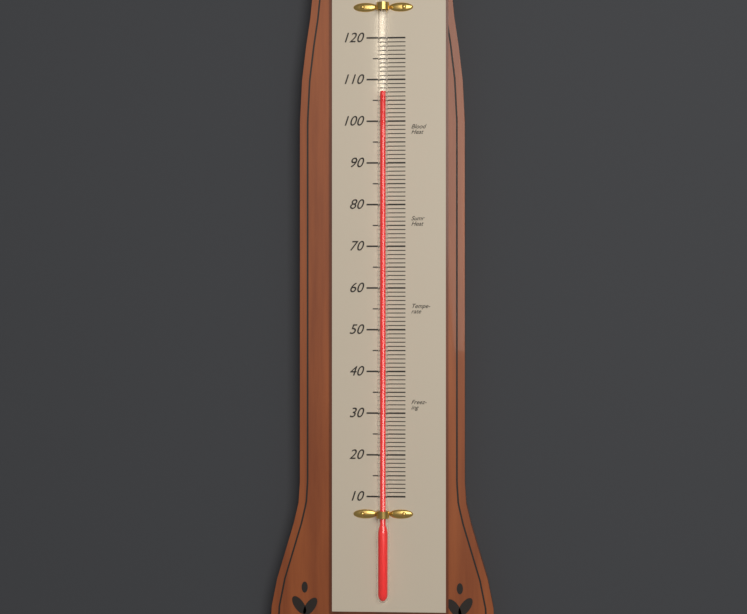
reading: 107 (no unit)
